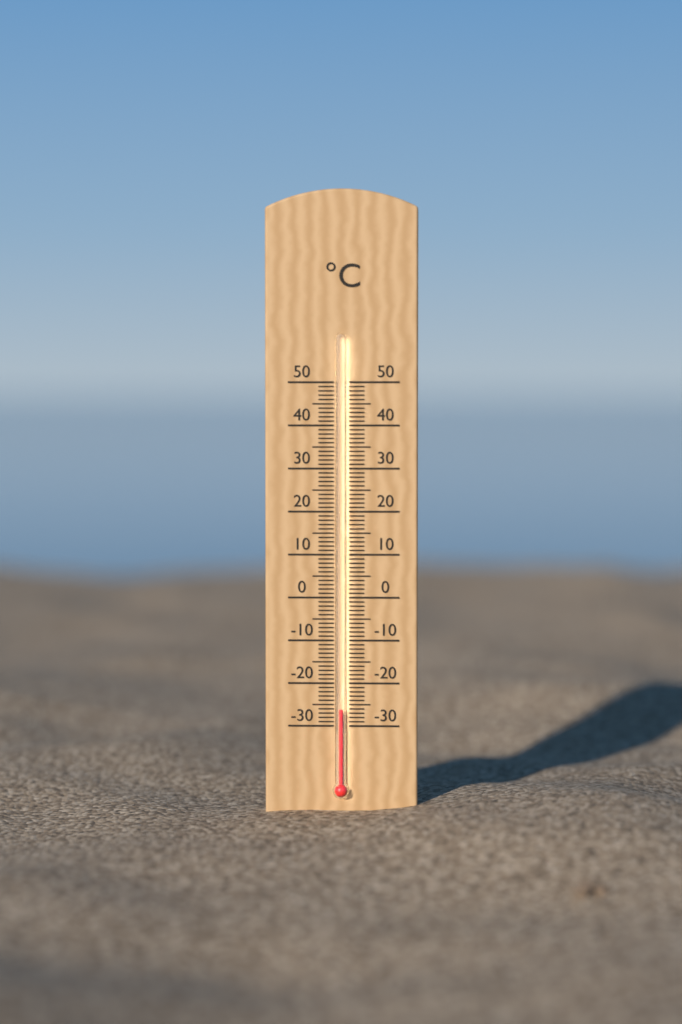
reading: -26 °C
